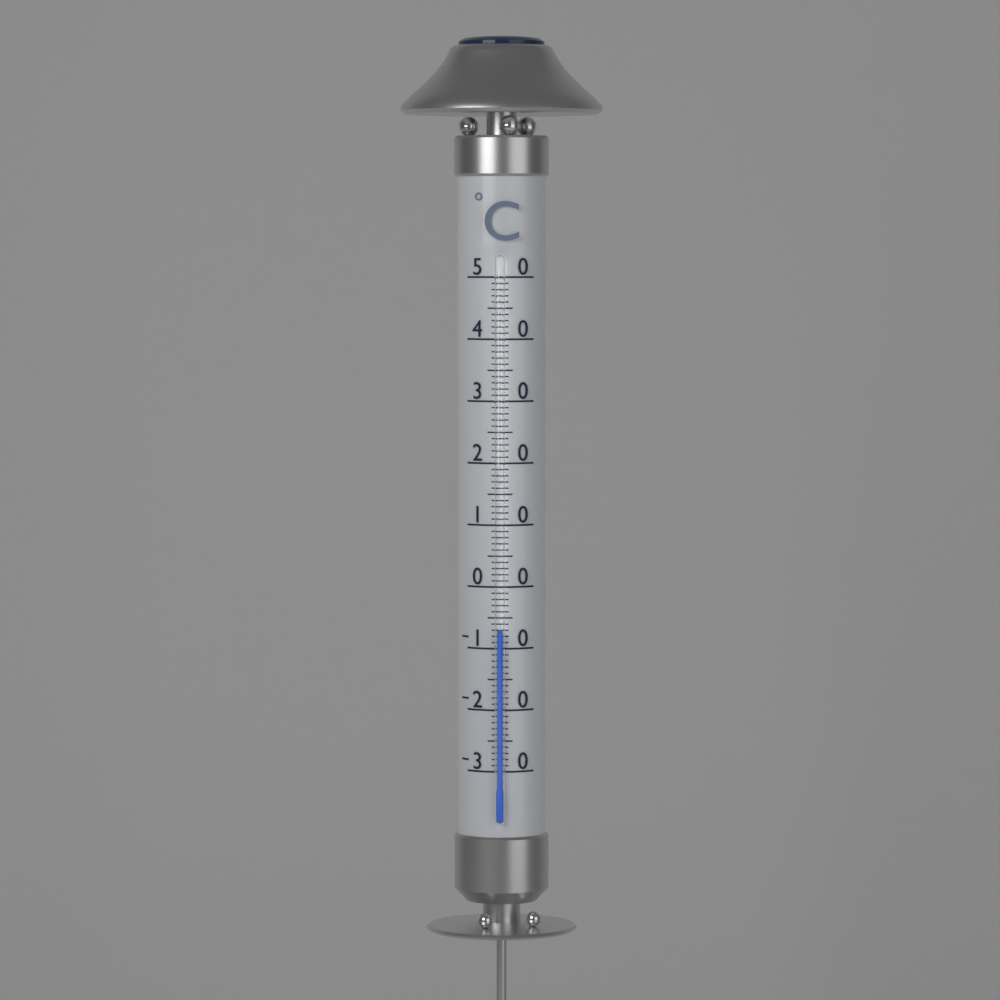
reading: -7 °C
